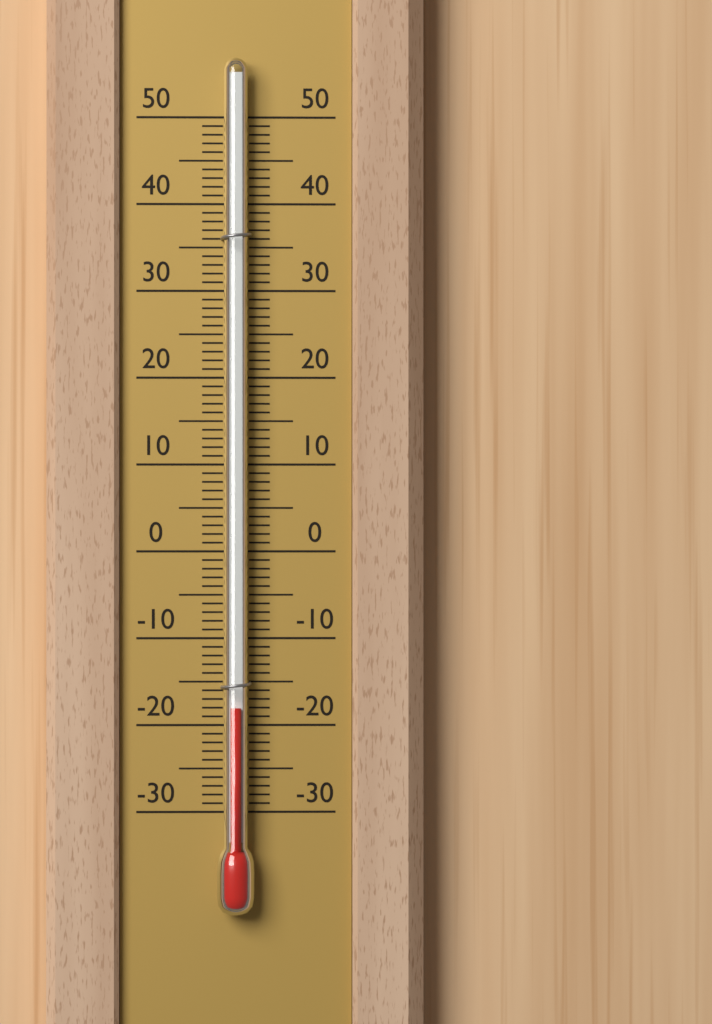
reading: -18 (no unit)
